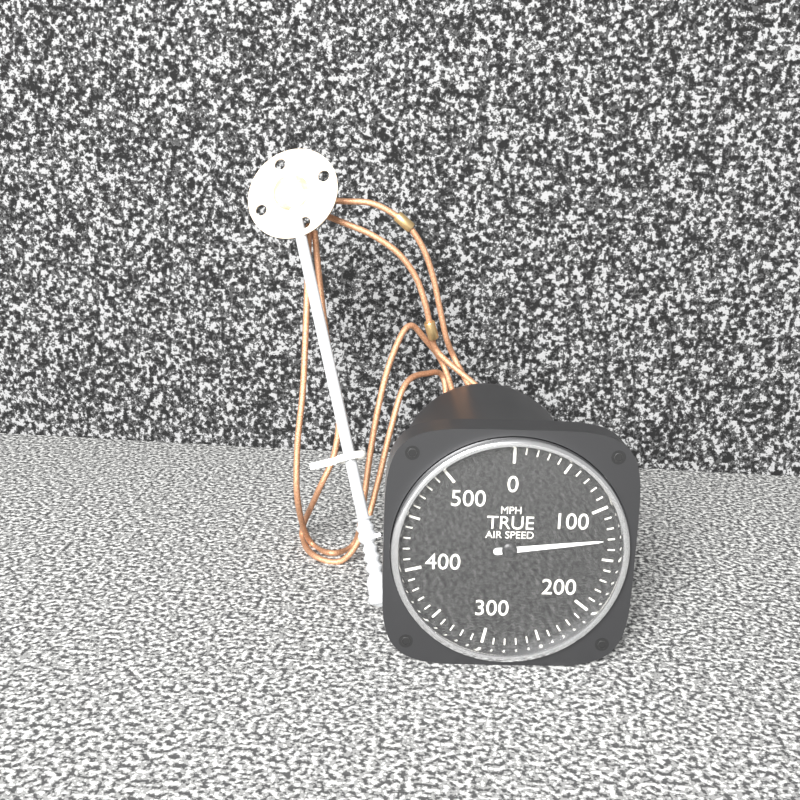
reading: 130 MPH
